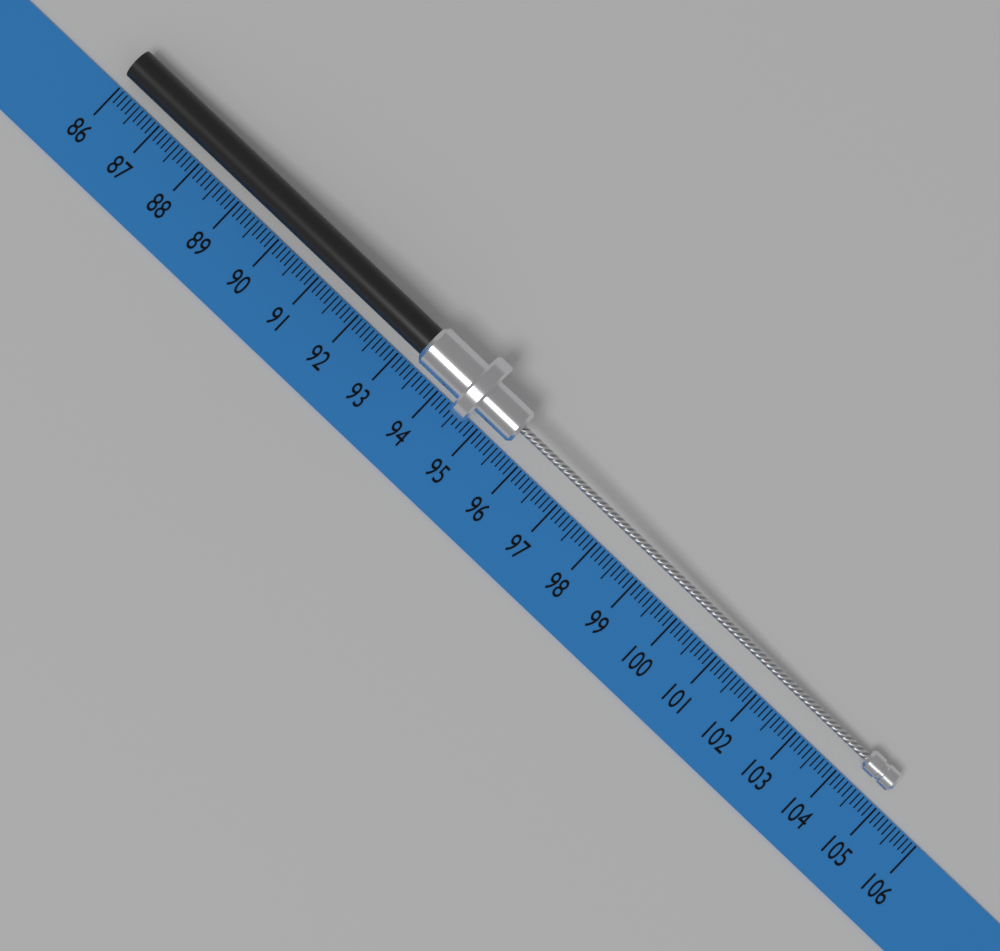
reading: 104.9 (no unit)
